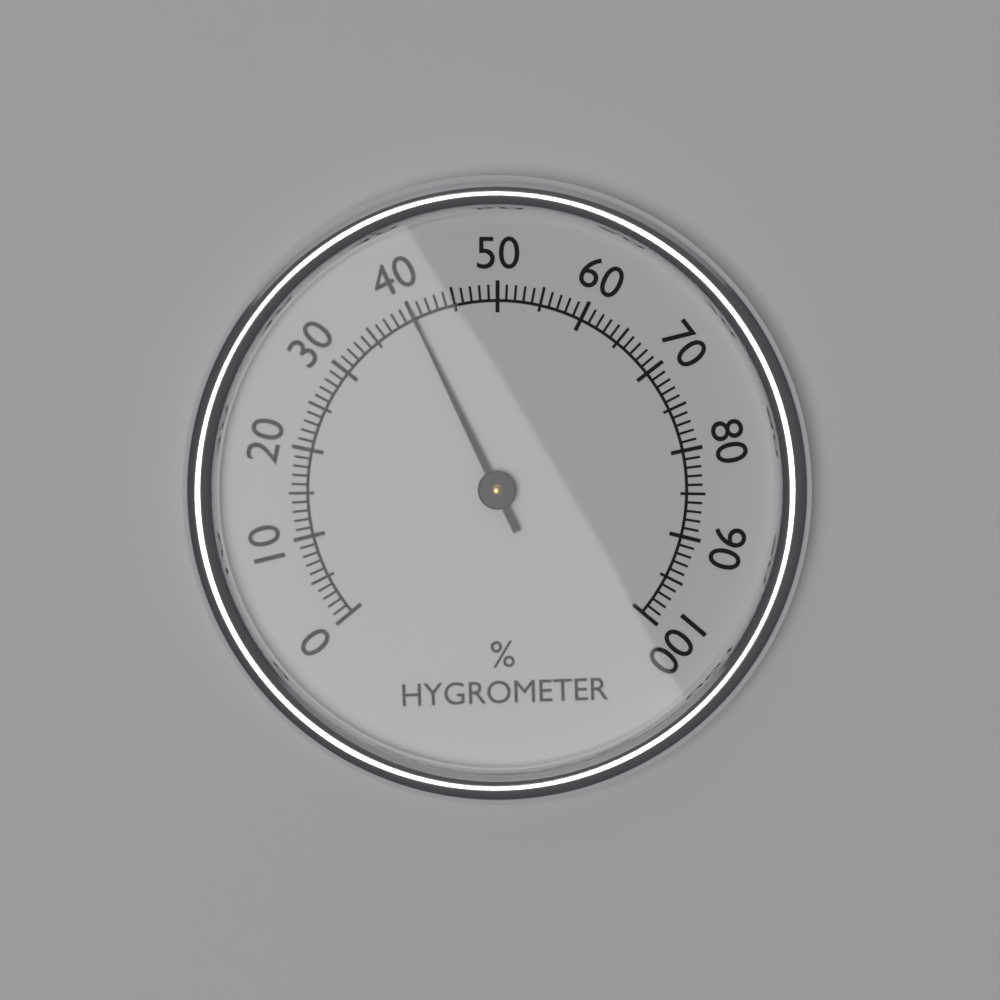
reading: 40 %
